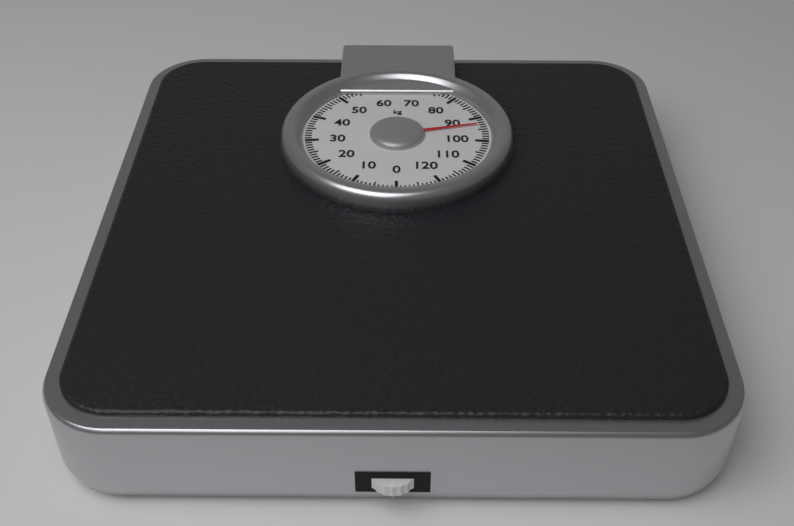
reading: 93 kg
